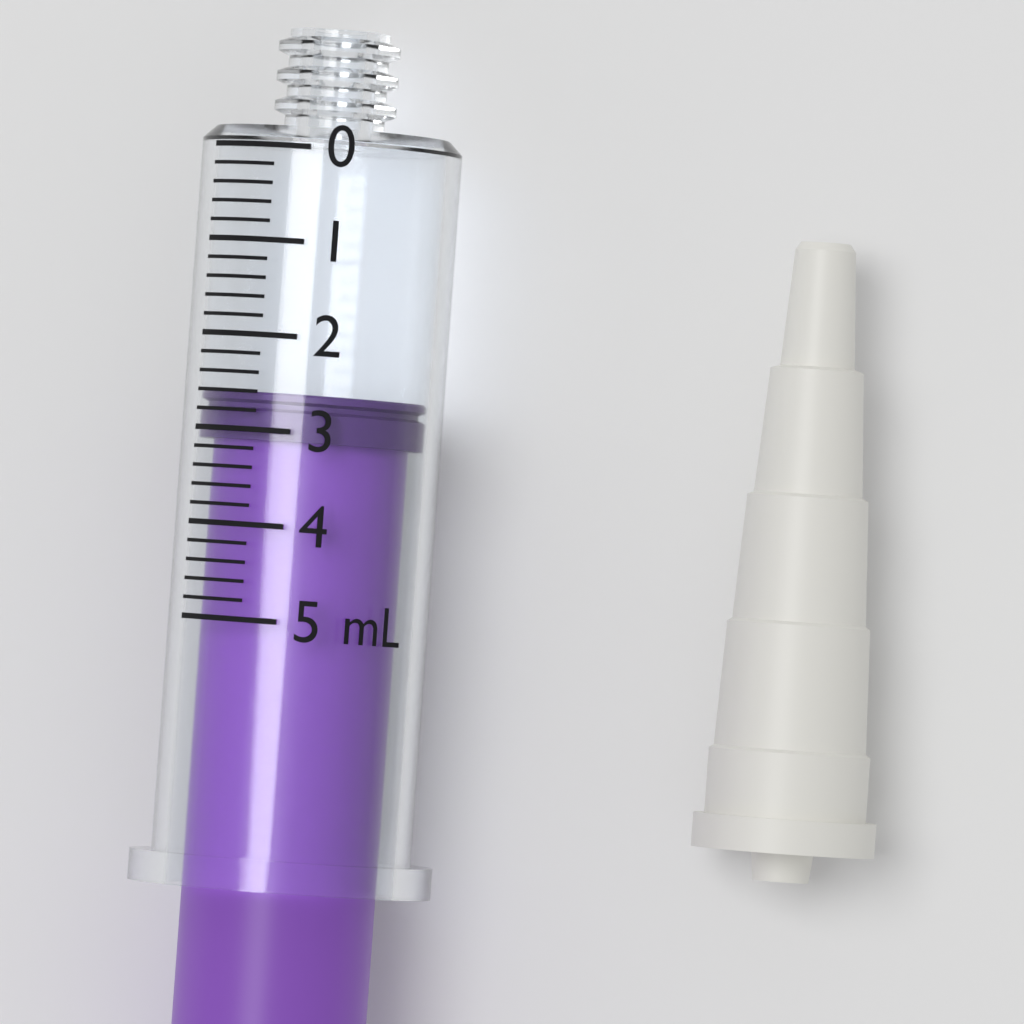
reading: 2.6 mL
